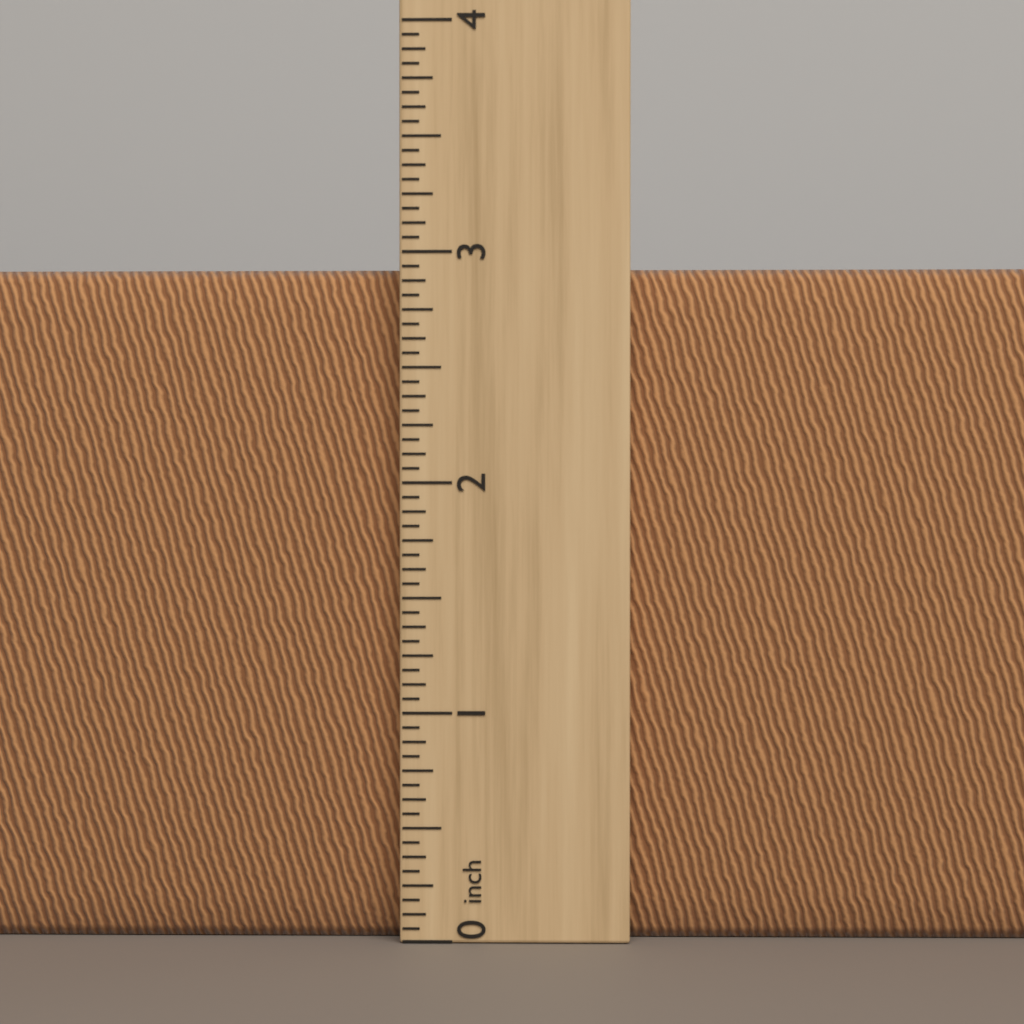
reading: 2.9375 inch
